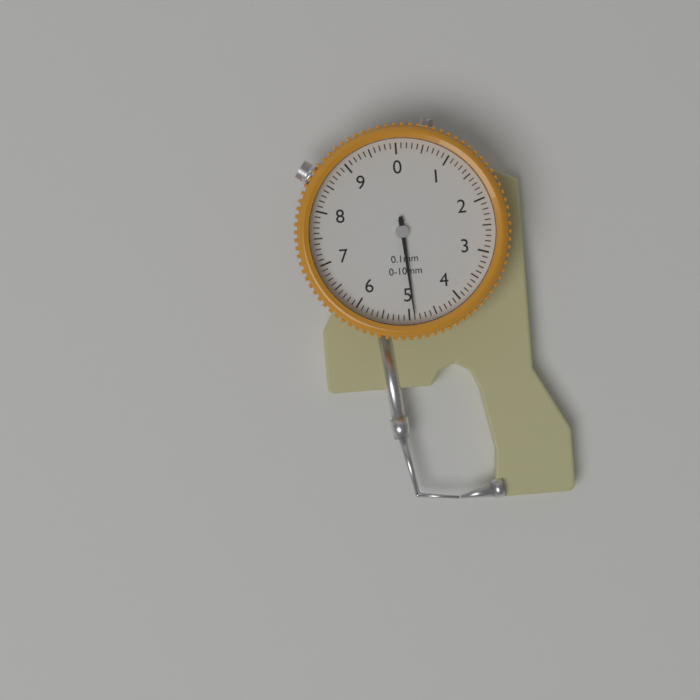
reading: 4.9 mm
